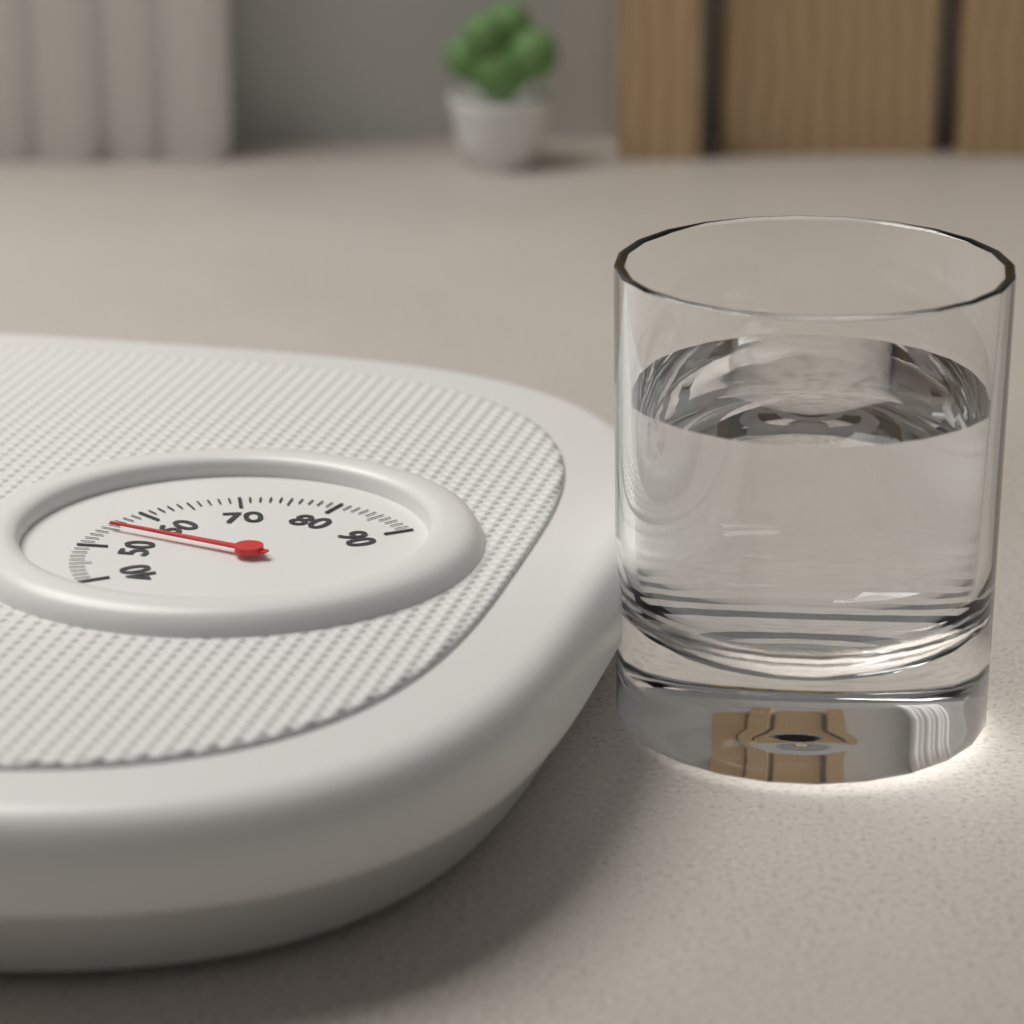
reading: 55 (no unit)
